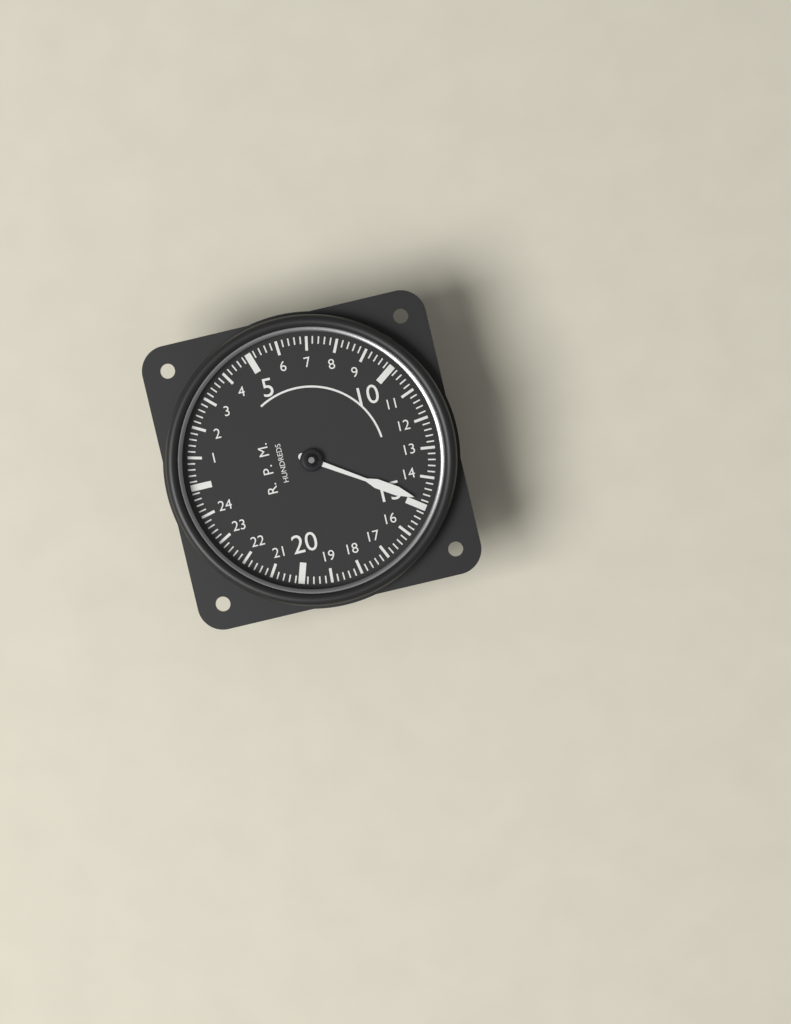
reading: 14.8 RPM x100
